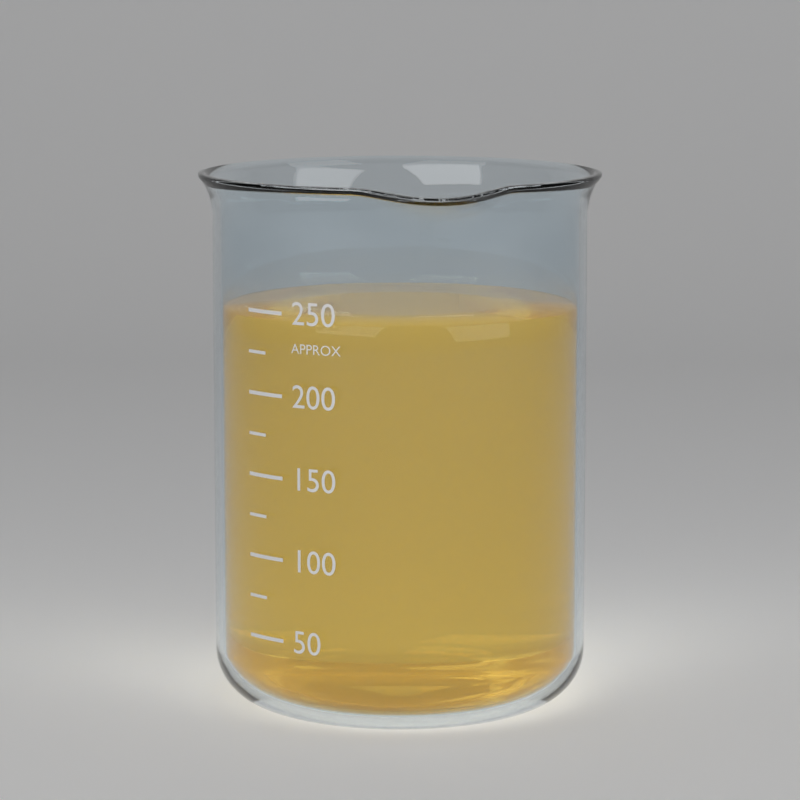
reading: 245 (no unit)
